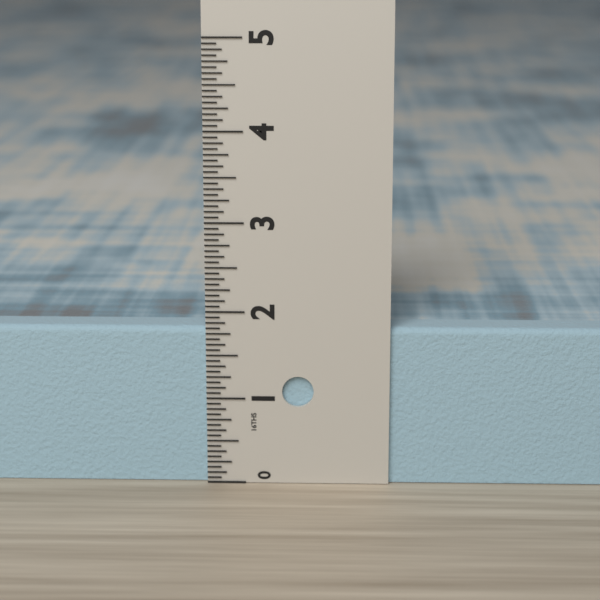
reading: 1.8125 in
